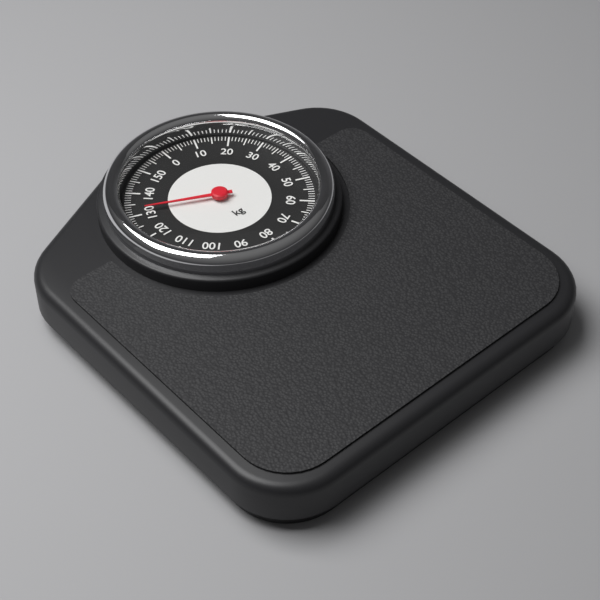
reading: 132 kg
